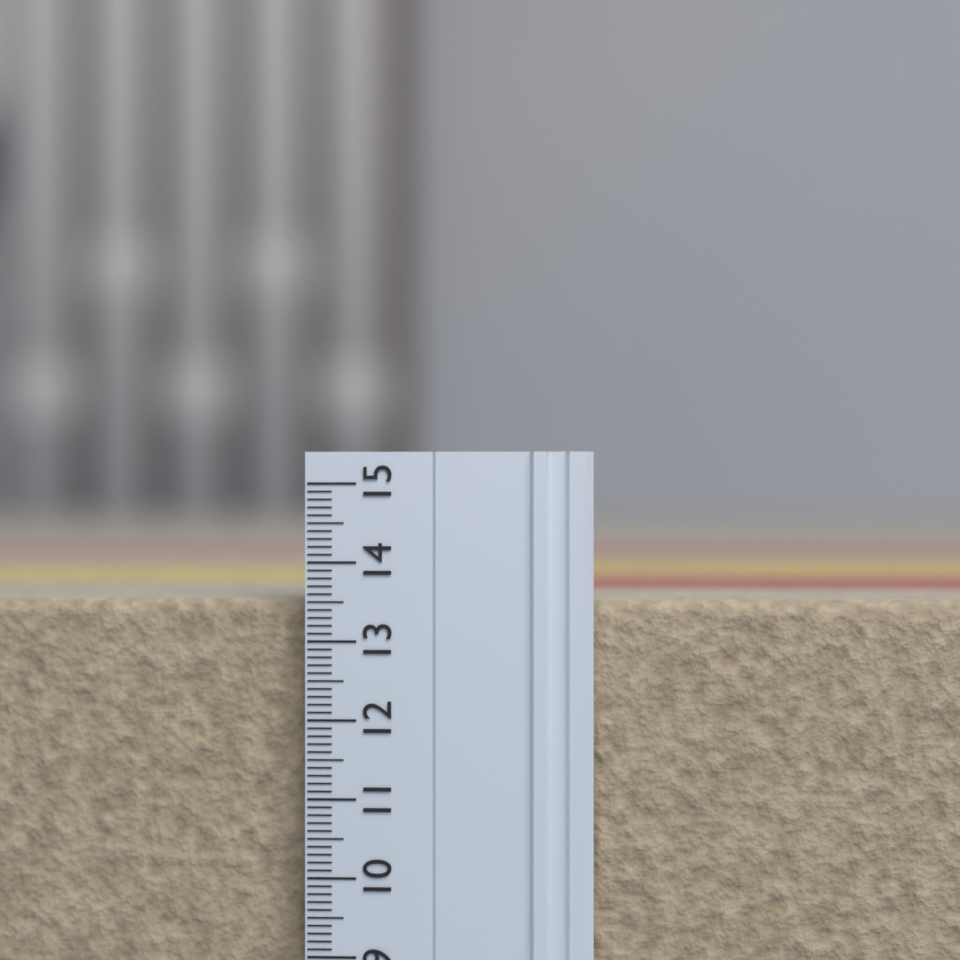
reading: 13.5 (no unit)
